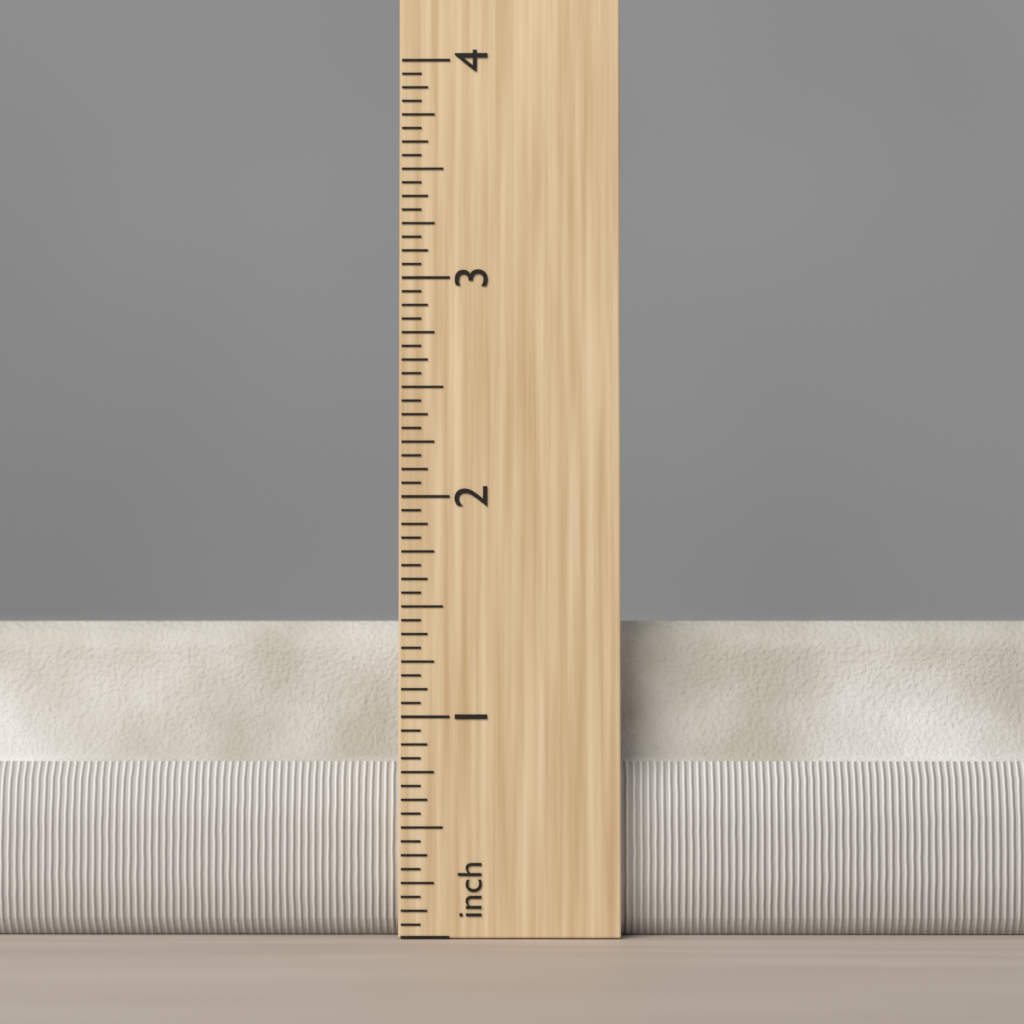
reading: 1.4375 in
